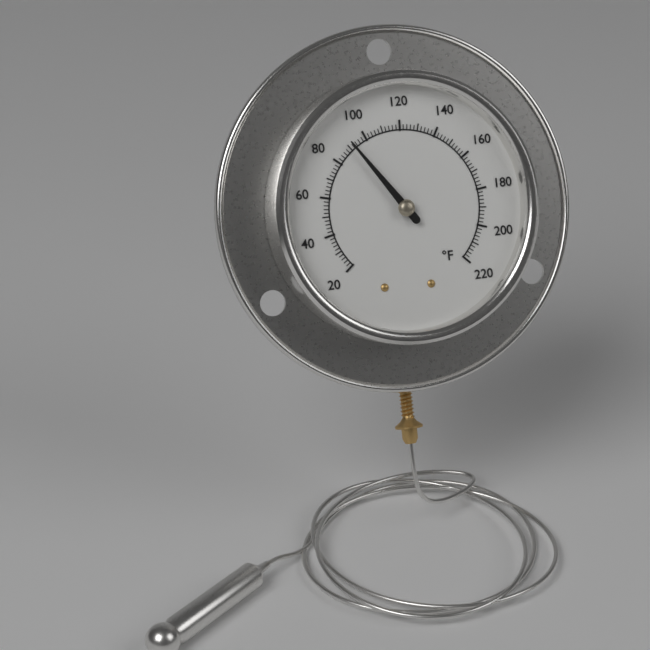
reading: 92 °F
